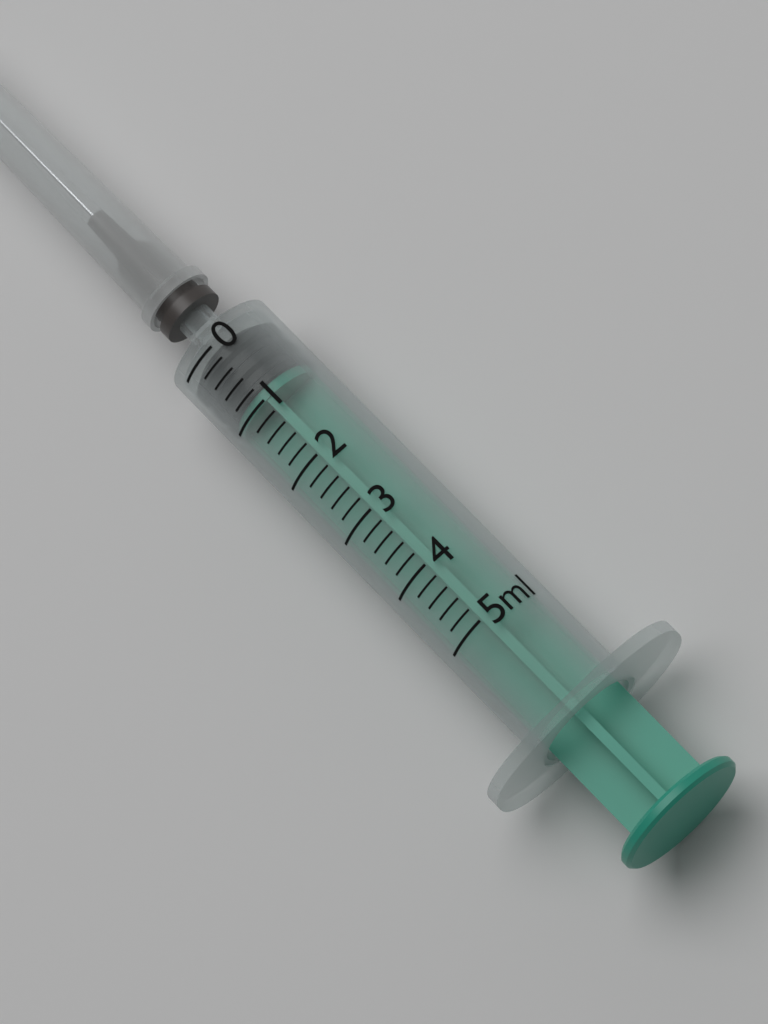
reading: 0.0 ml
